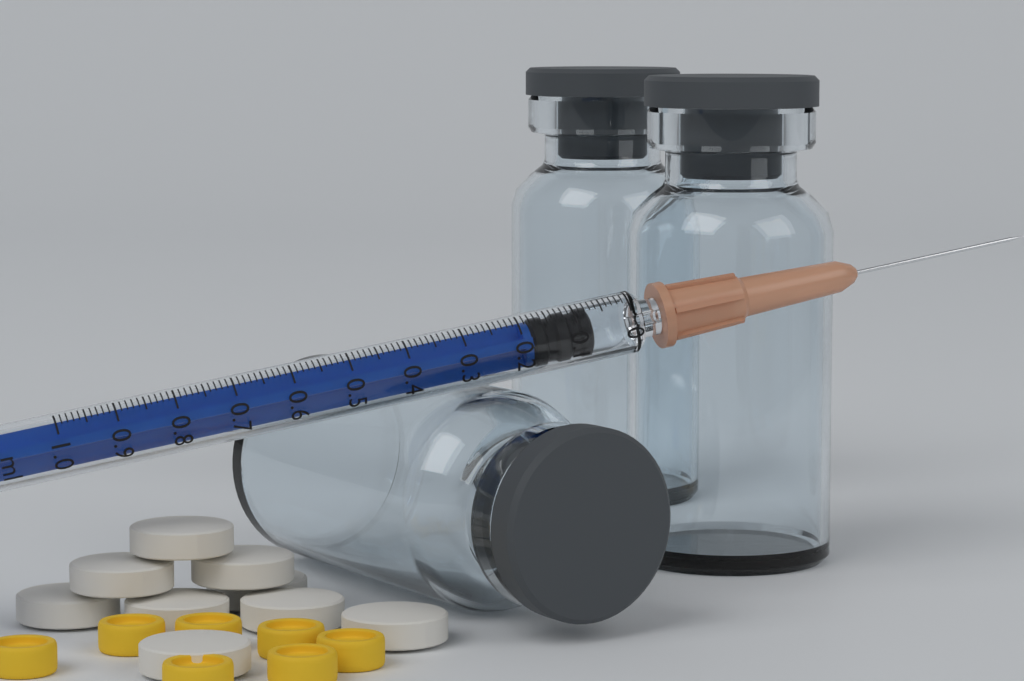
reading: 0.07 ml
